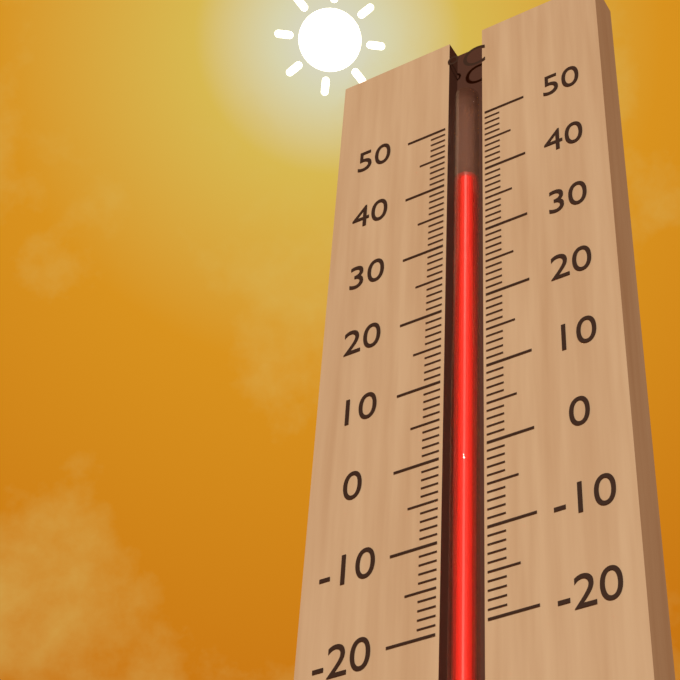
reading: 40 °C
